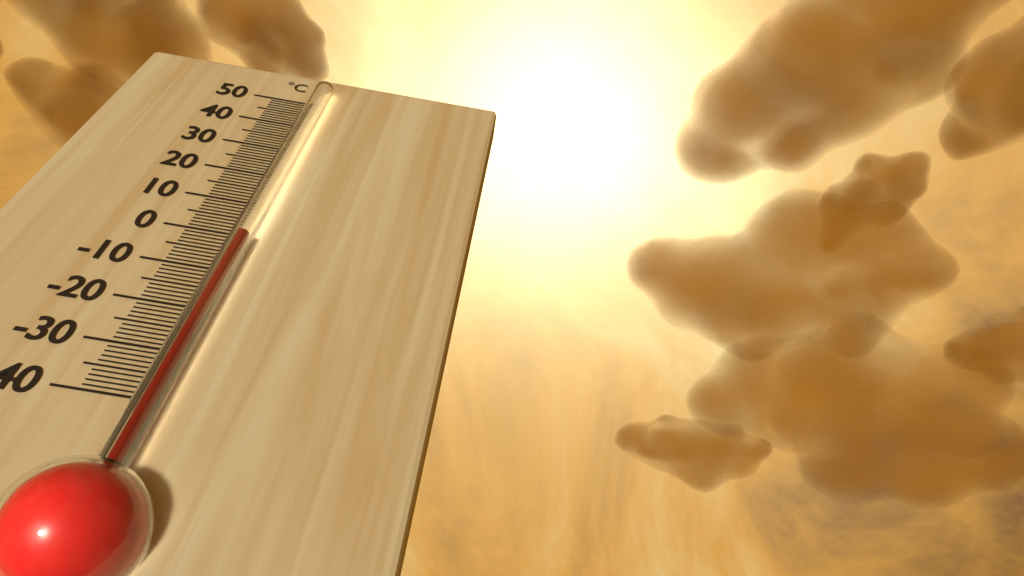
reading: -2 °C
